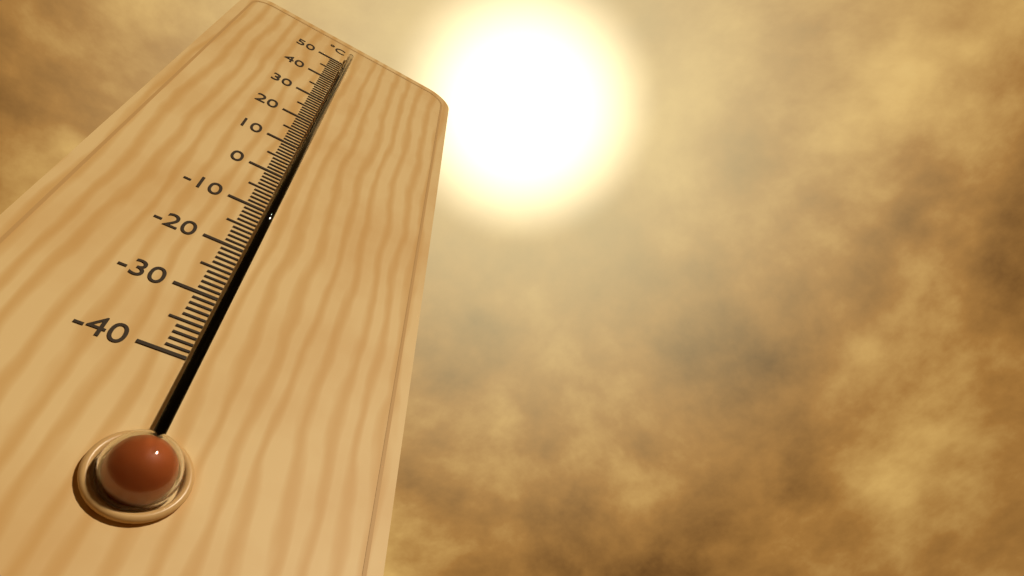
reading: 45 °C
